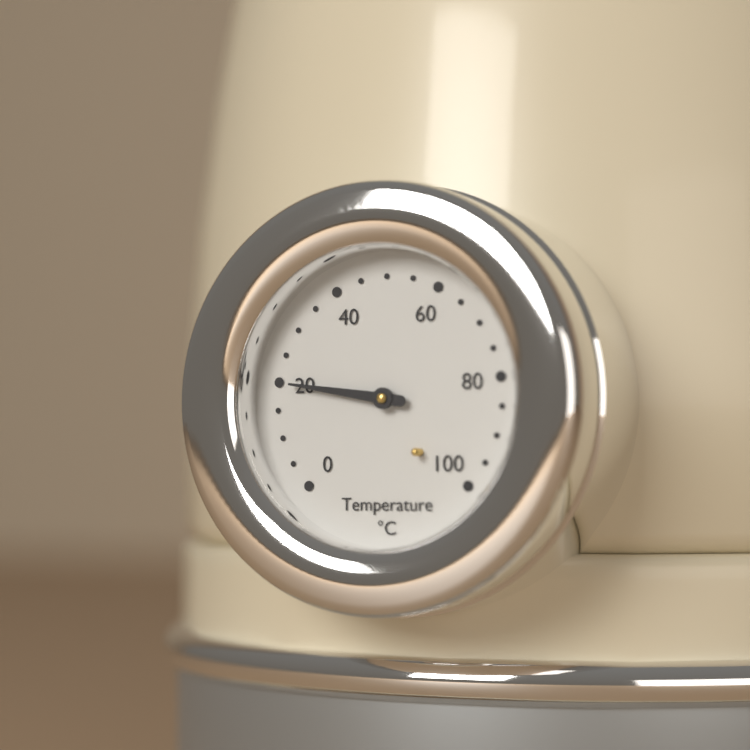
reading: 20 °C
